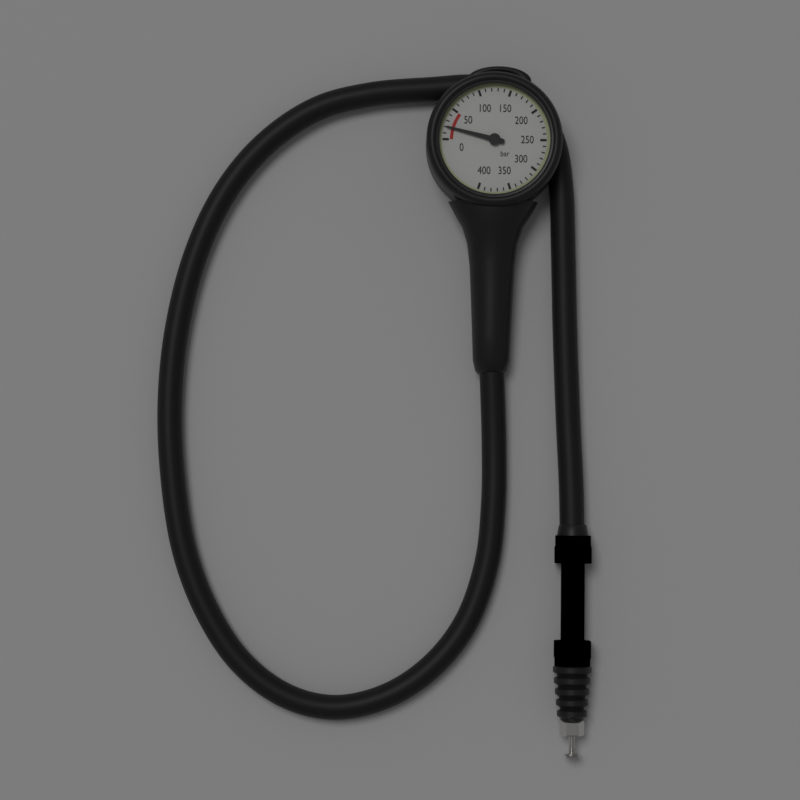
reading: 20 bar
